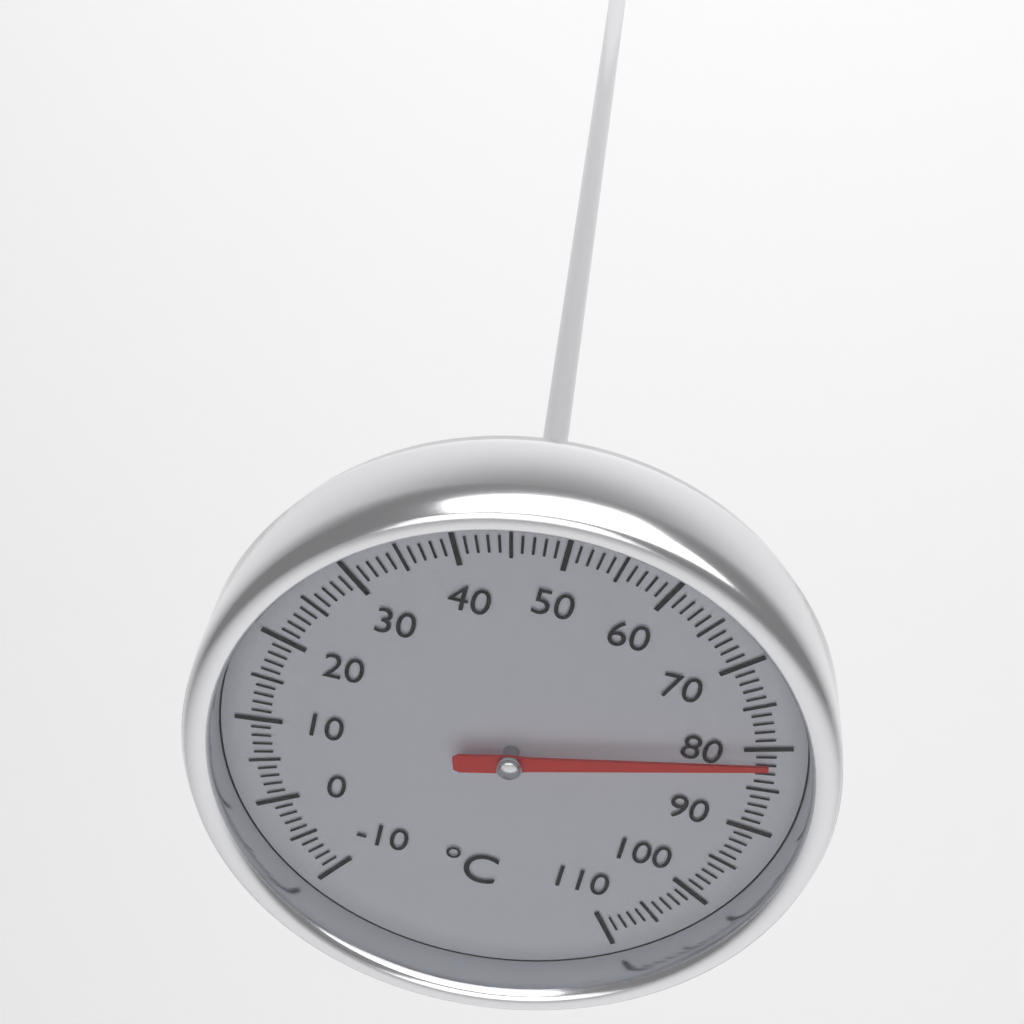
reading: 81 °C
